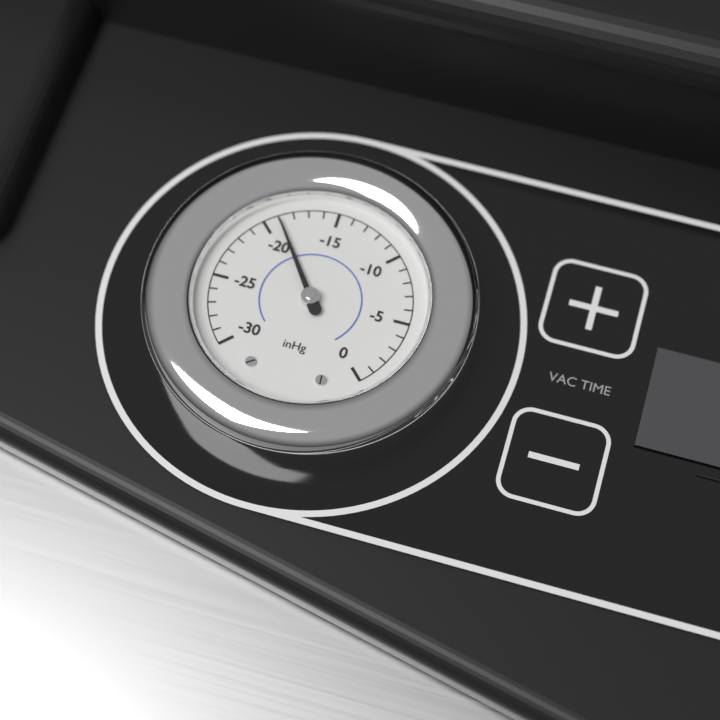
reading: -19 inHg
